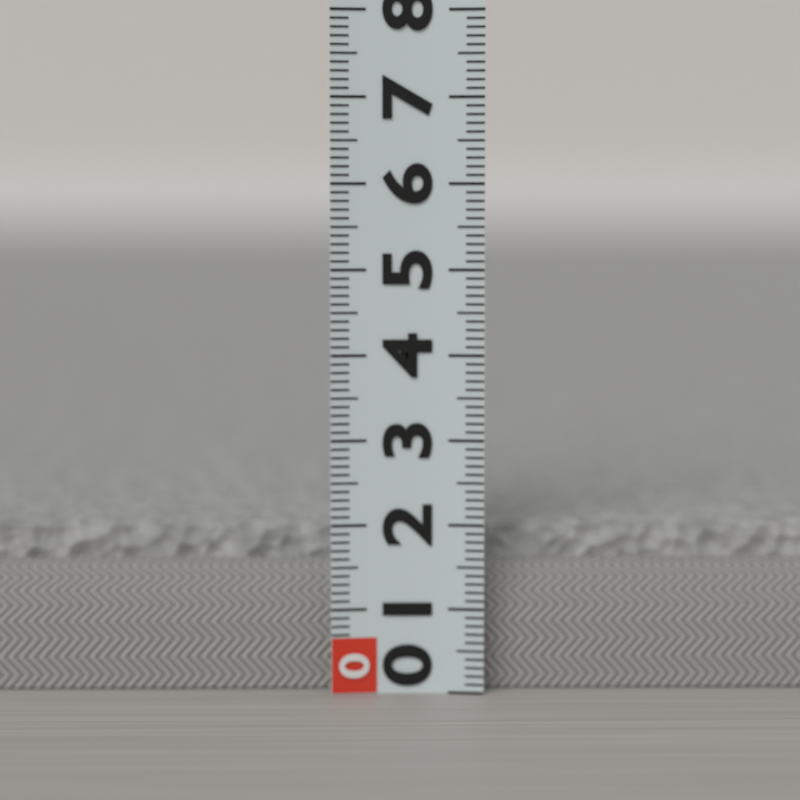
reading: 1.9 (no unit)
